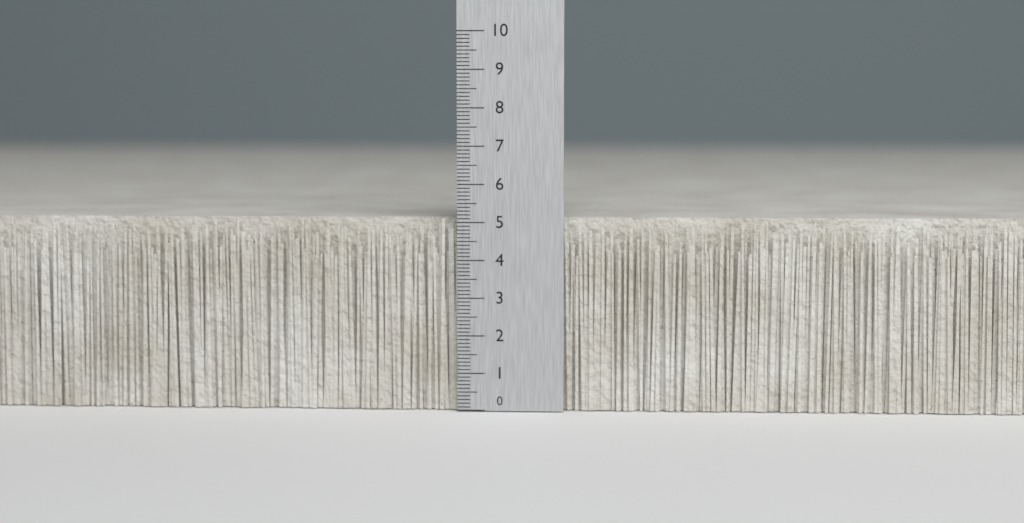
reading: 5.1 (no unit)
